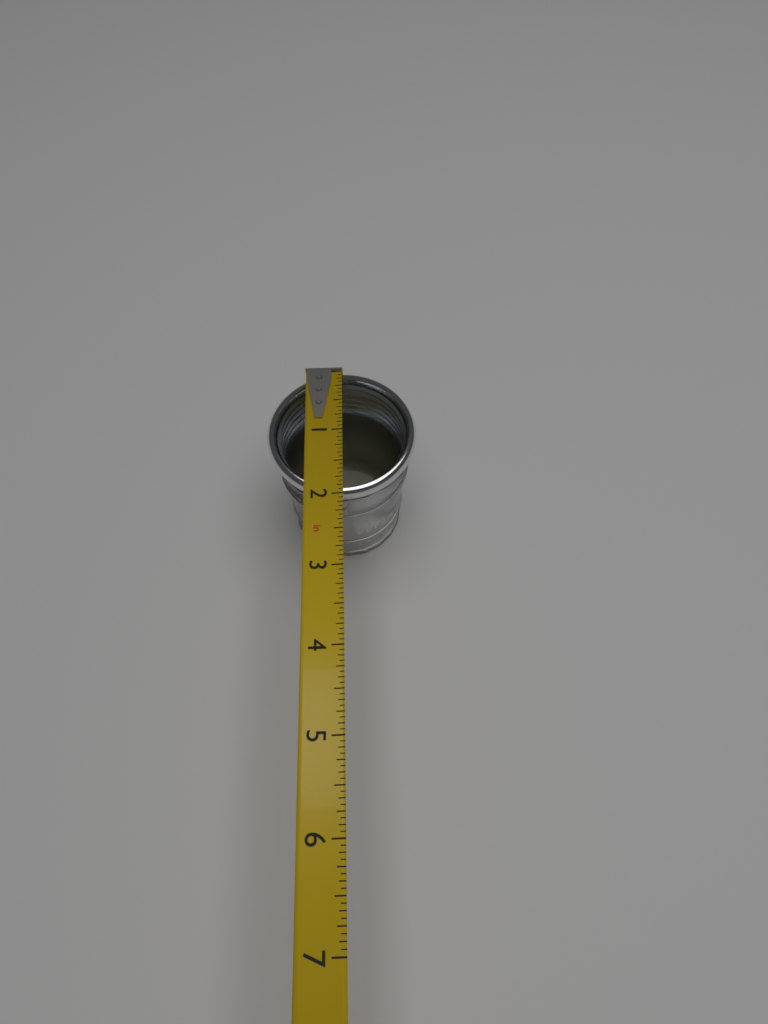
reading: 2.0000 in
